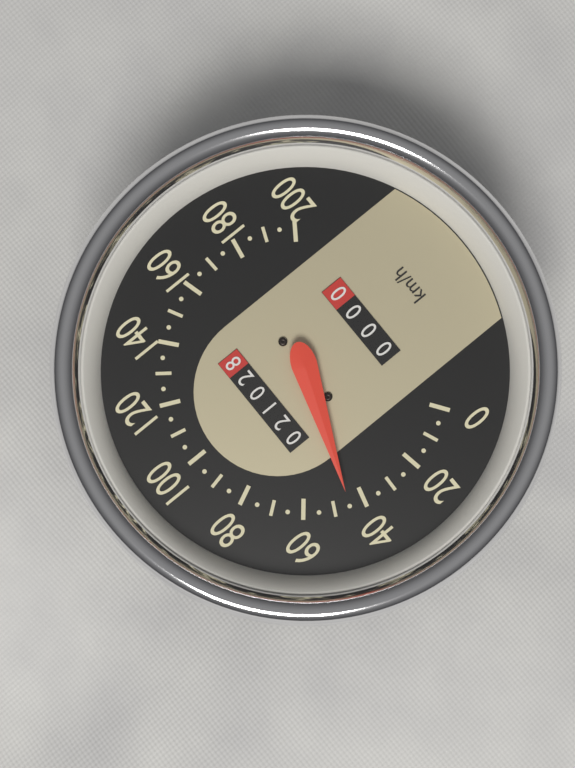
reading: 45 km/h
